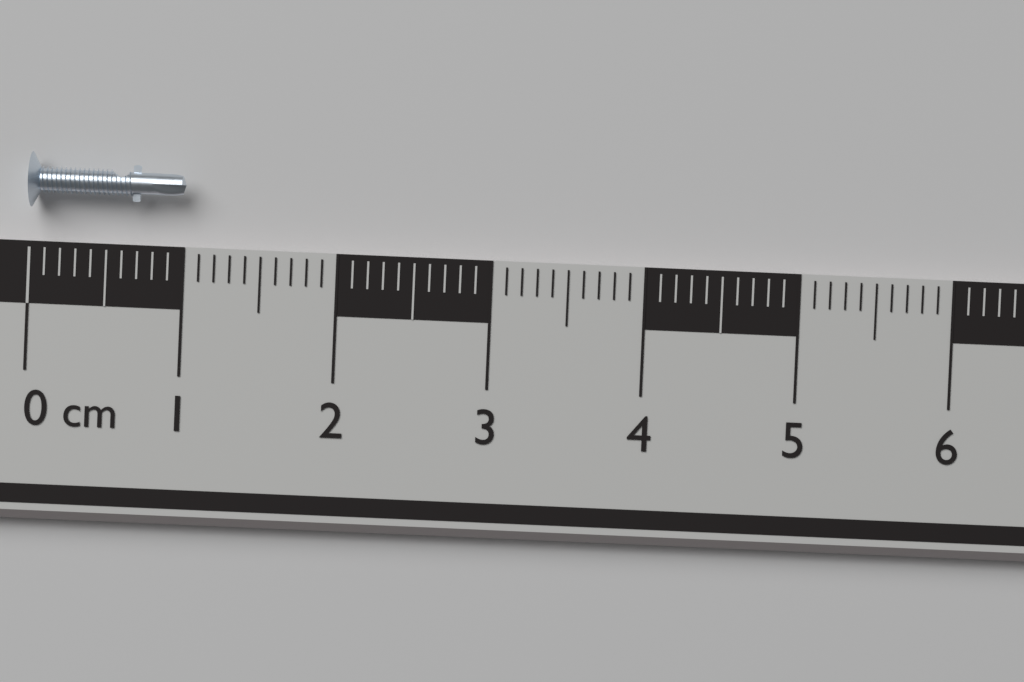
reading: 1.0 cm
